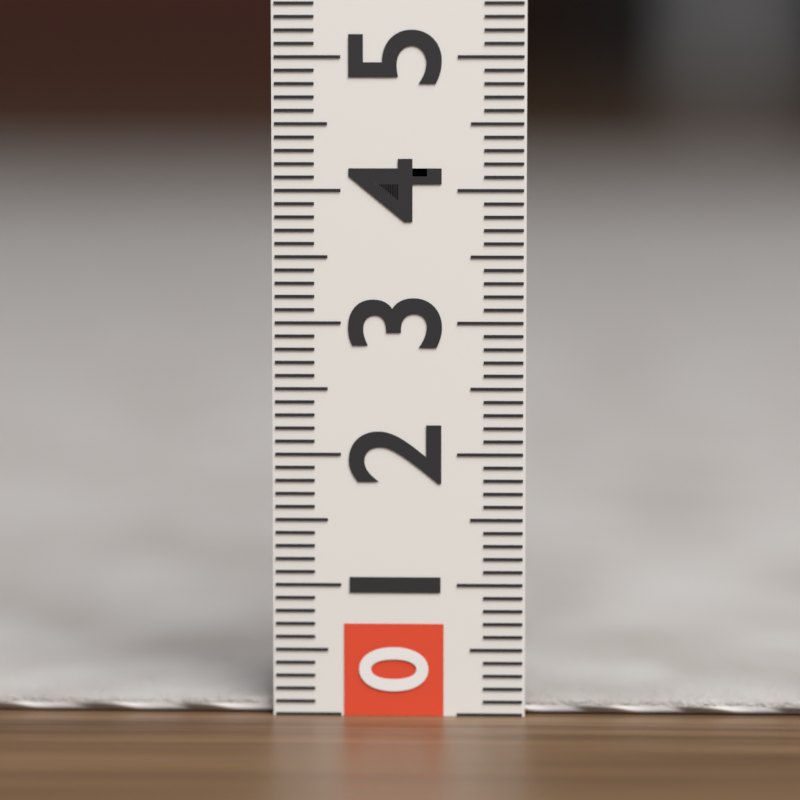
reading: 0.1 (no unit)
